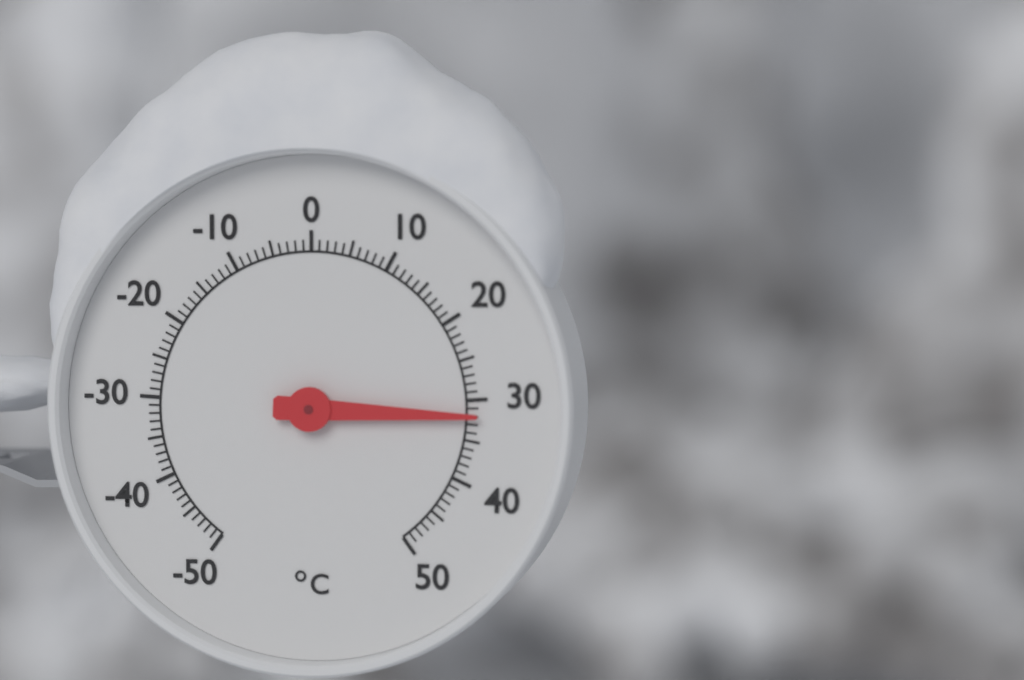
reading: 32 °C
